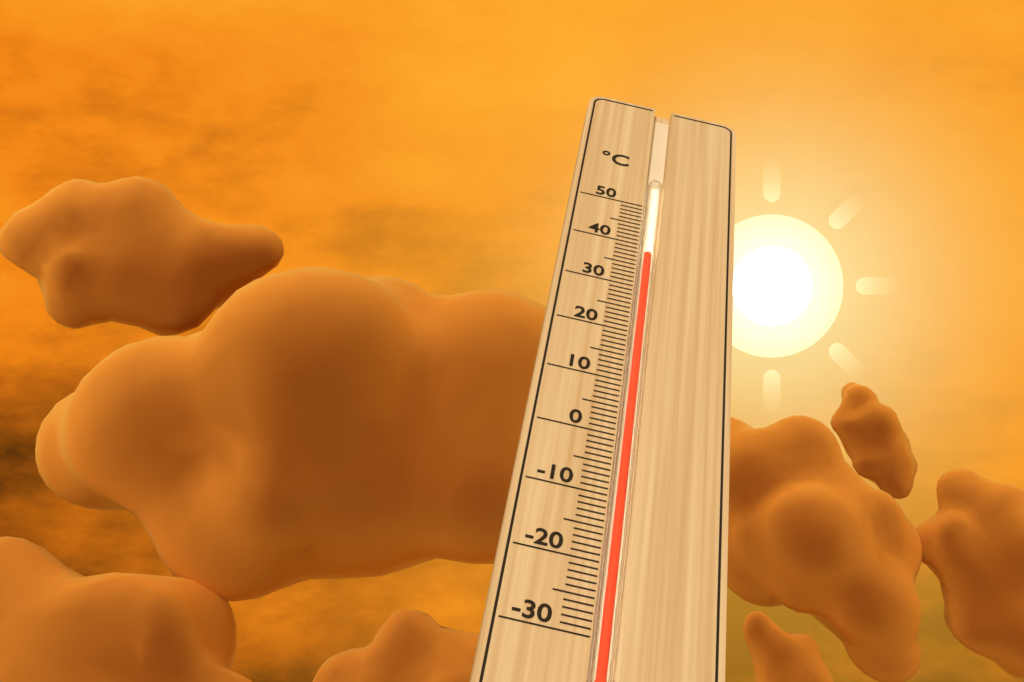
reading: 38 °C
